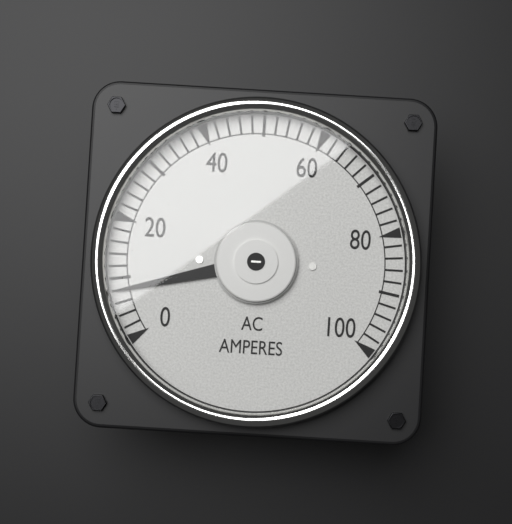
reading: 8 A
